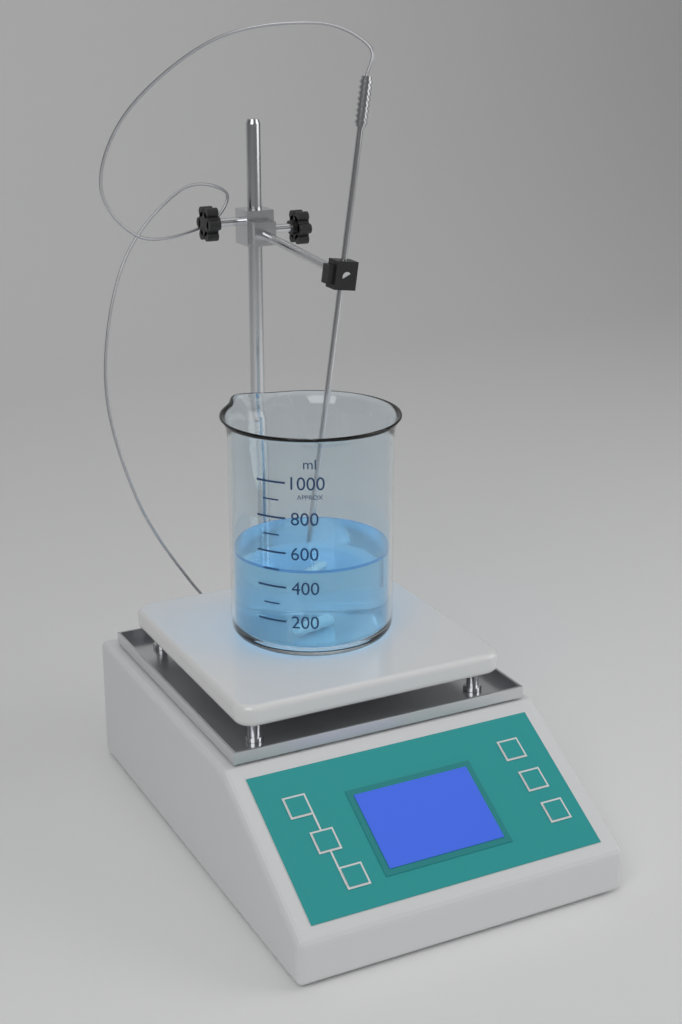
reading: 500 ml
